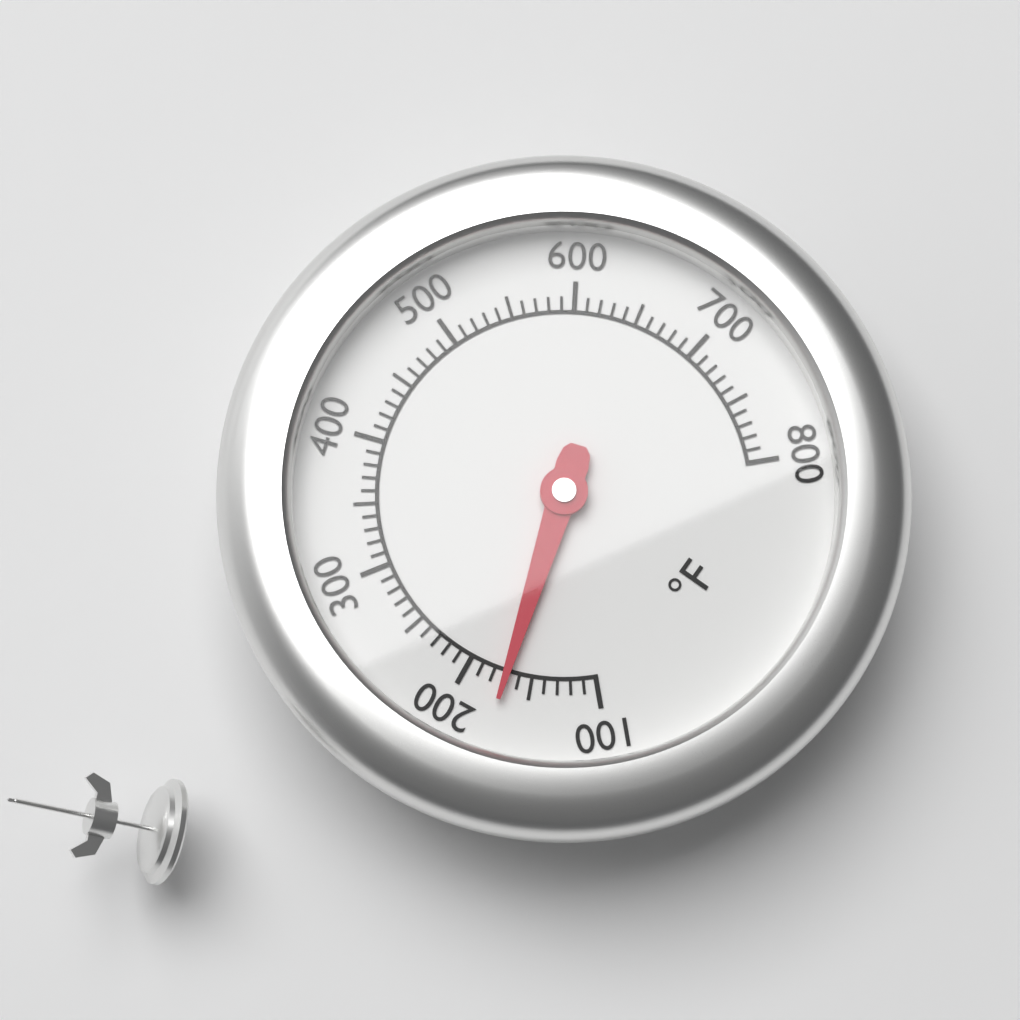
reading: 170 °F
